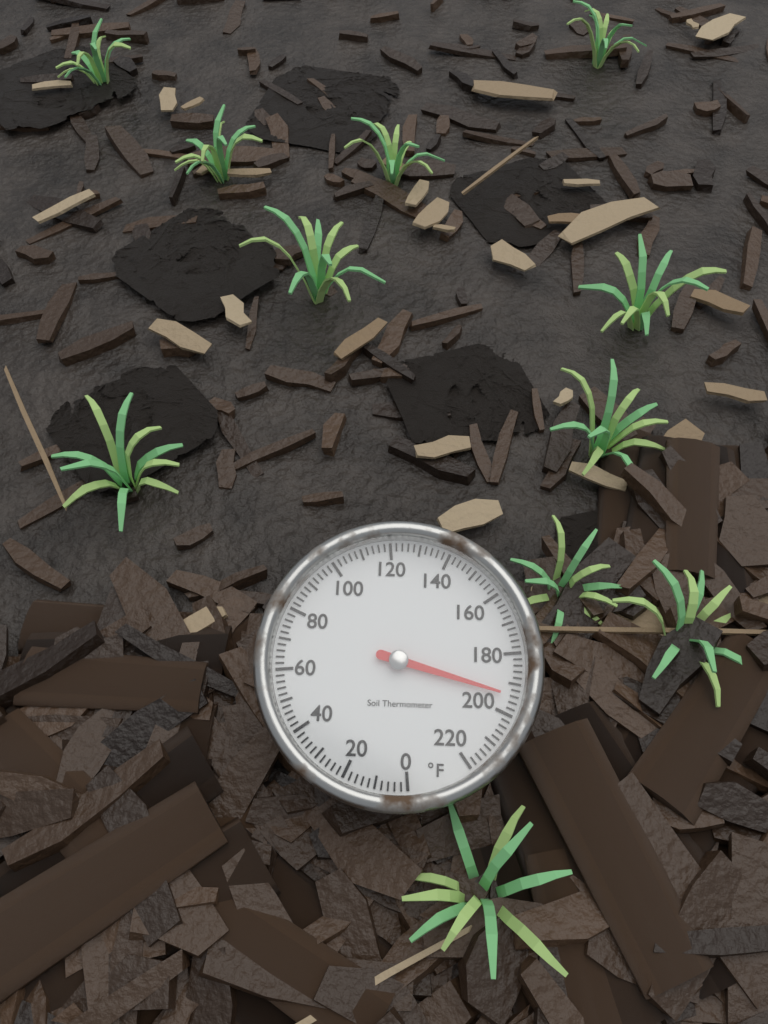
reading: 194 °F
